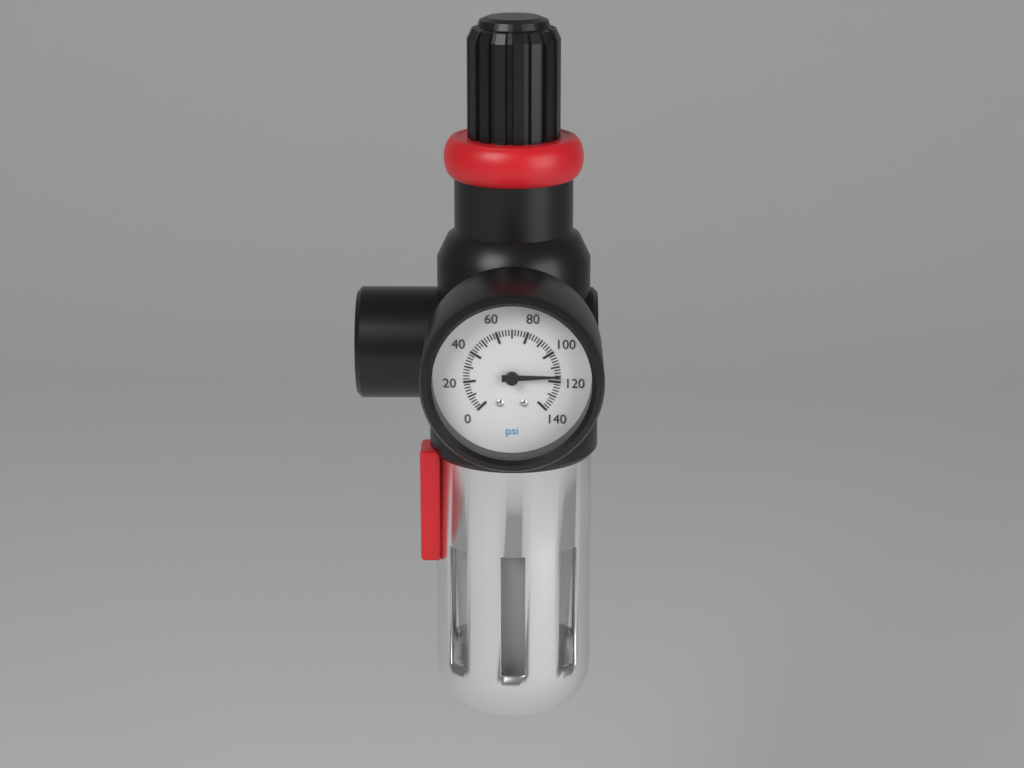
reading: 116 psi
